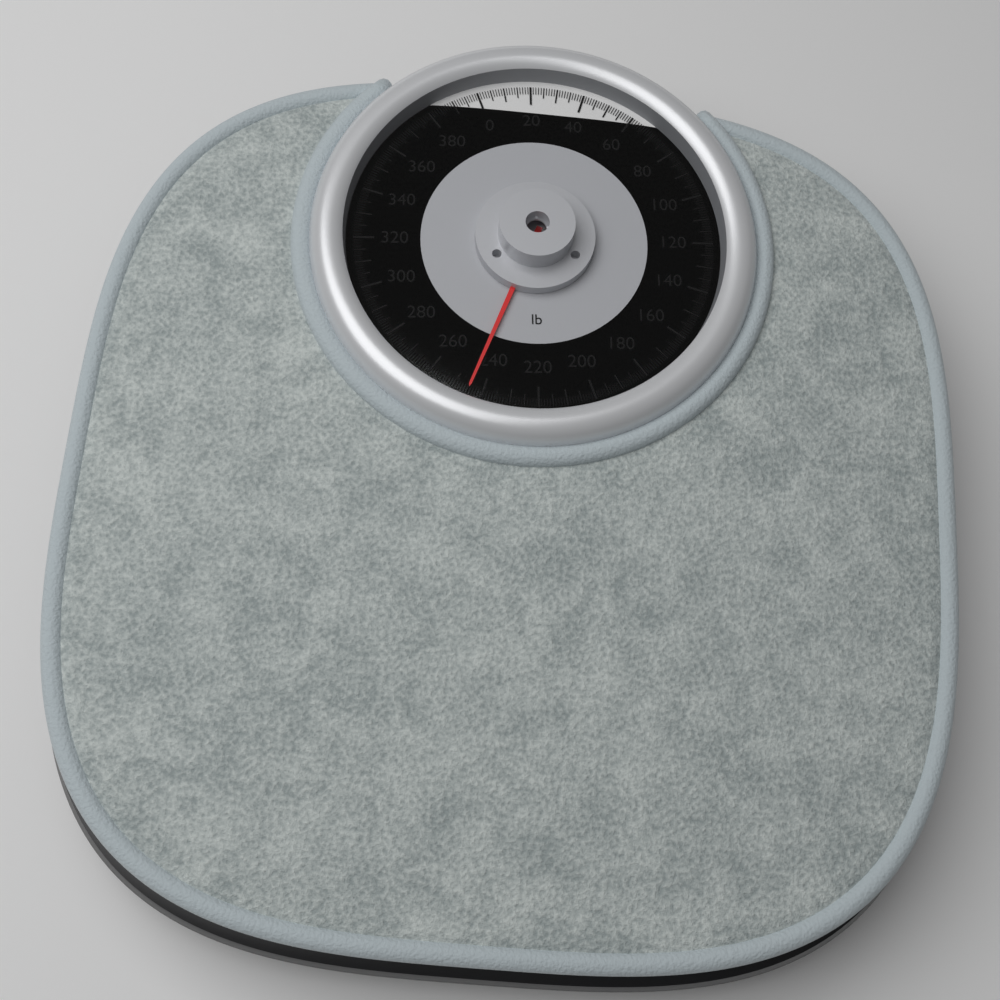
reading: 245 lb
